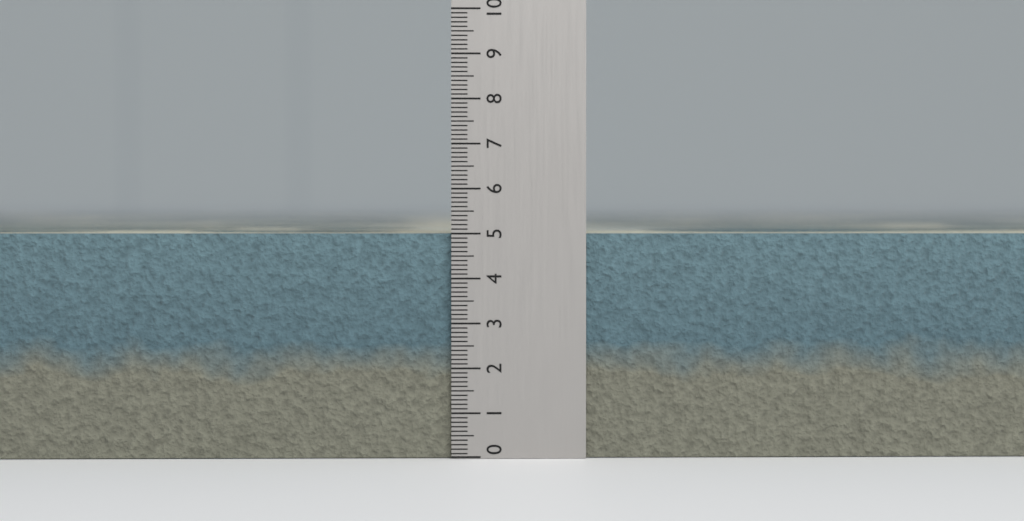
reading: 5.0 (no unit)
